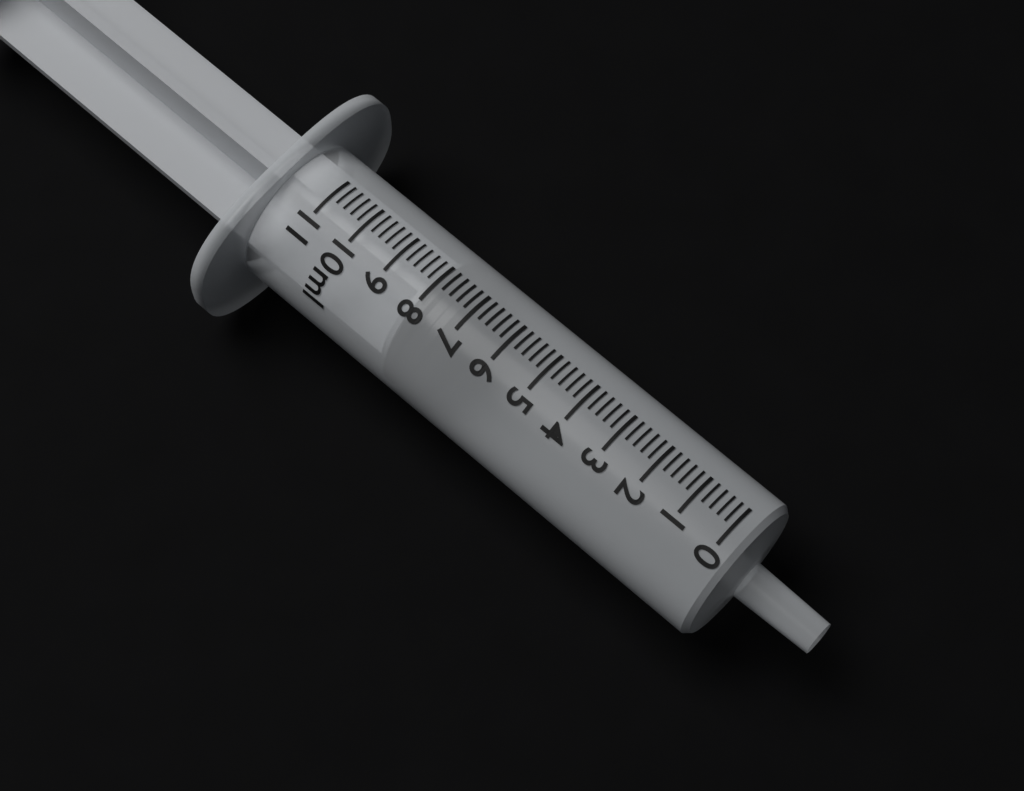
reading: 7.2 ml
